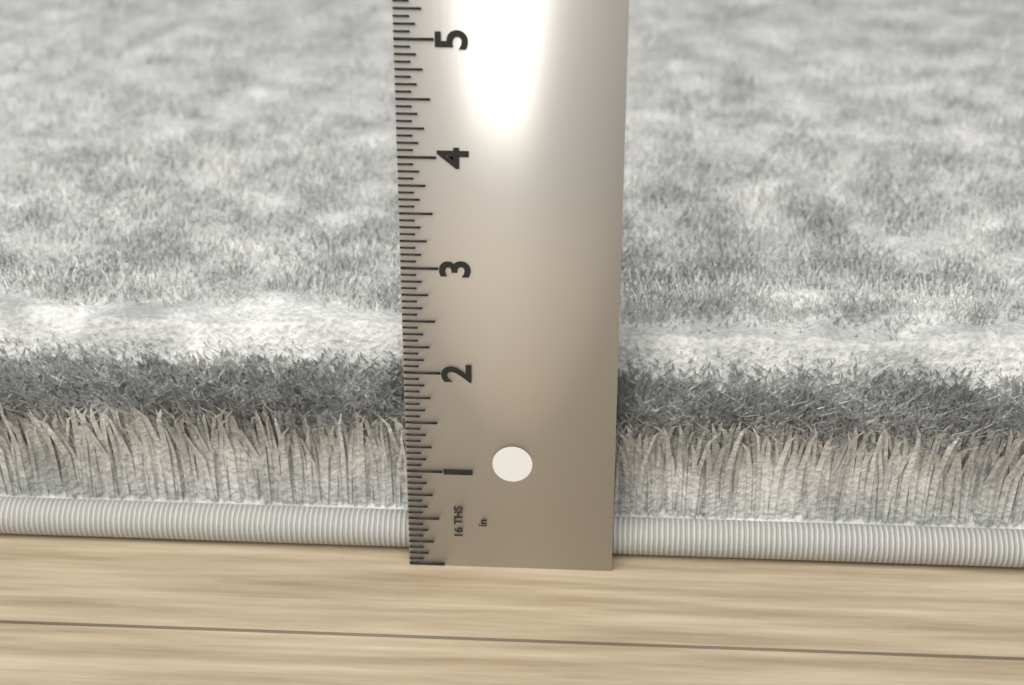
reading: 2.1250 in
